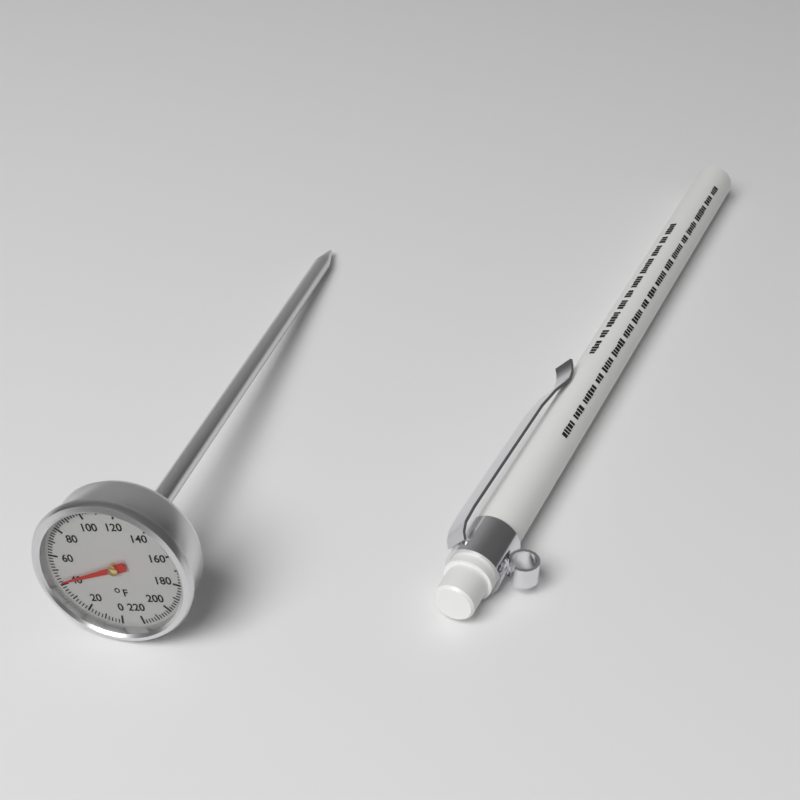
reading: 42 °F
